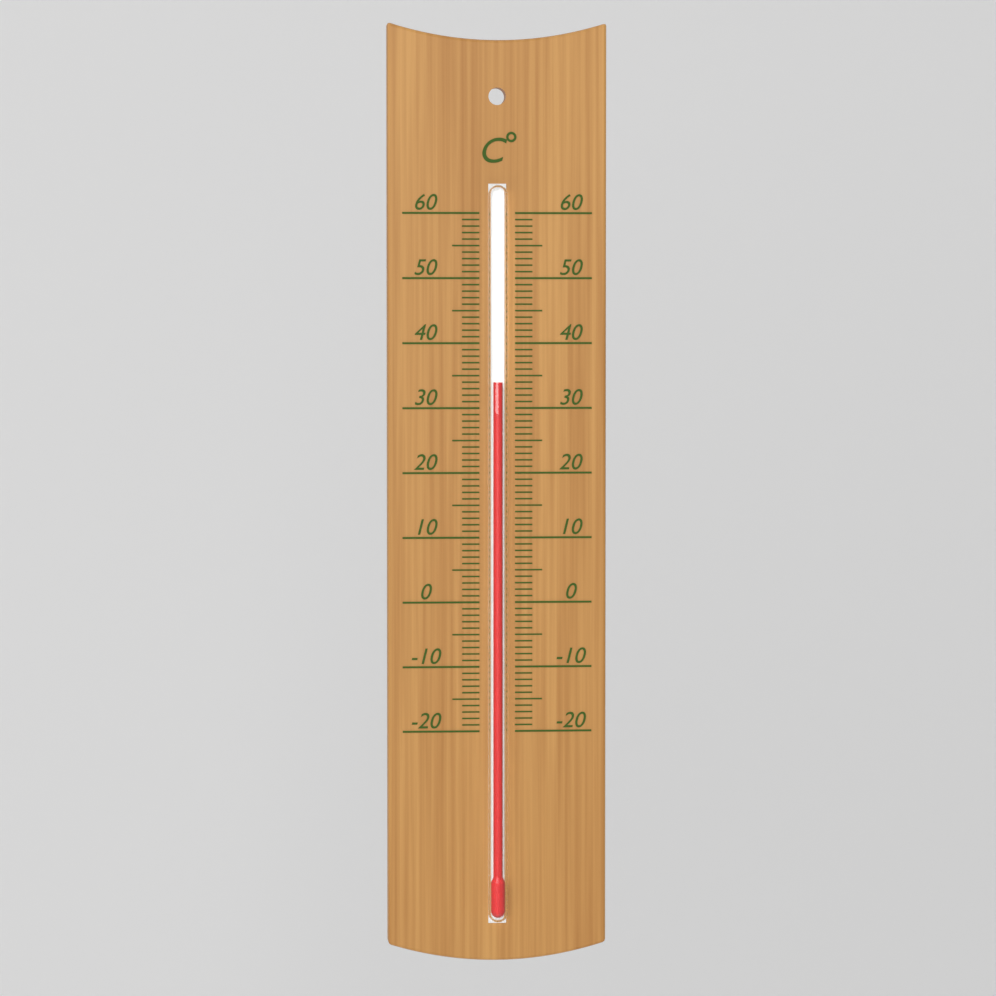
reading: 34 °C
